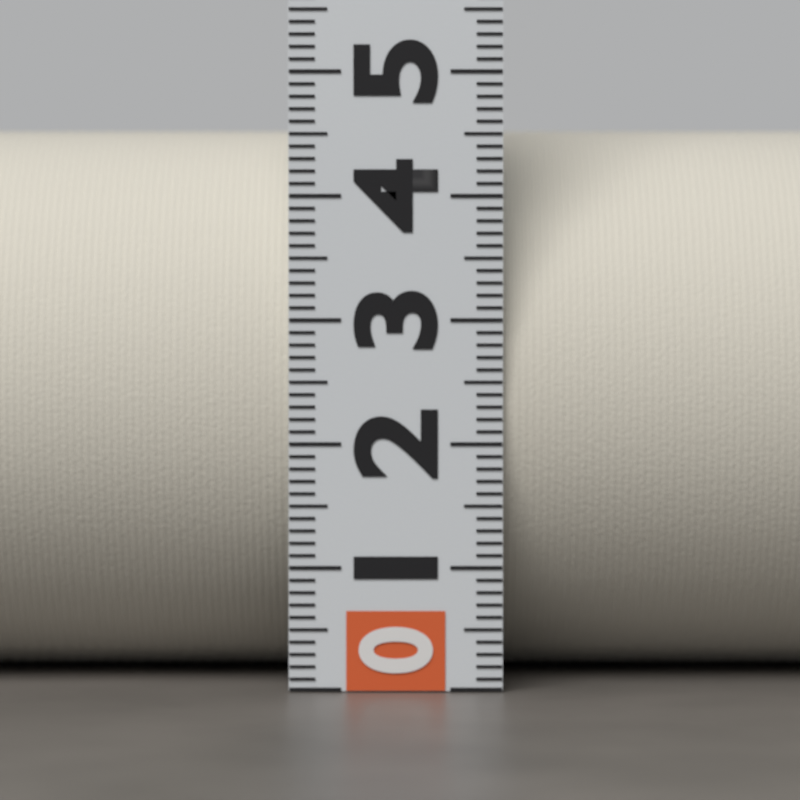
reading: 4.6 (no unit)
